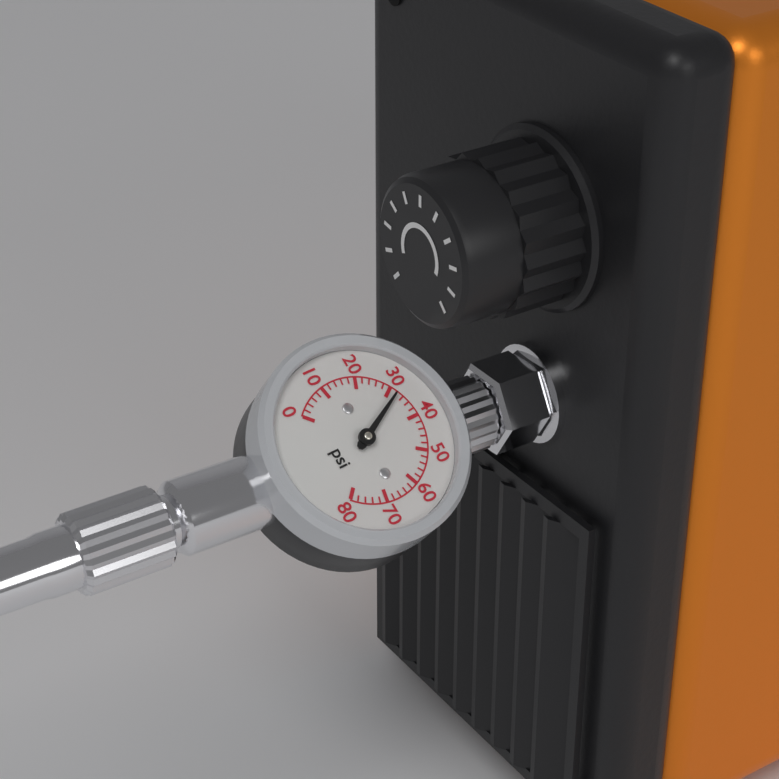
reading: 32 psi
